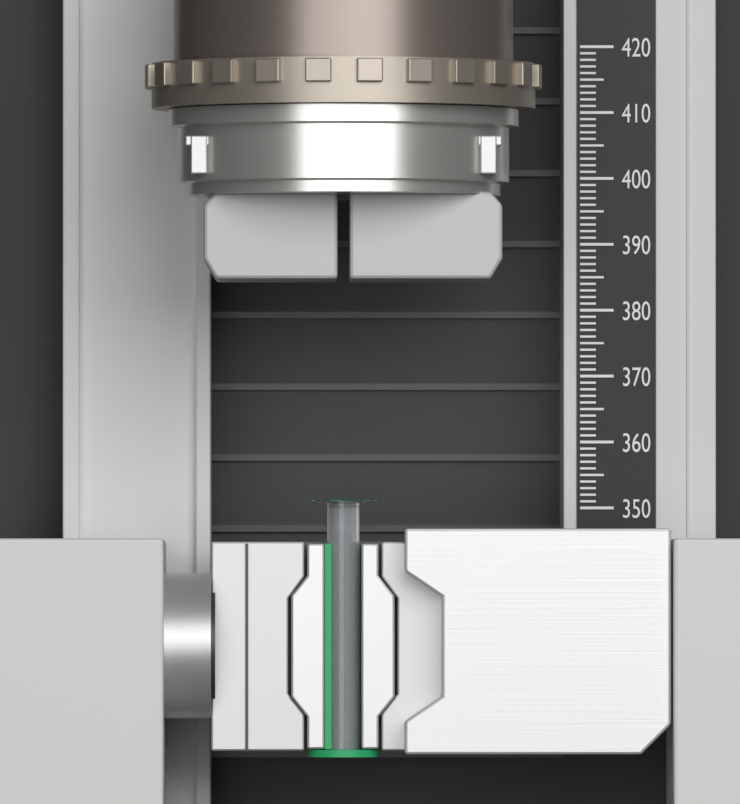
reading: 351 (no unit)
